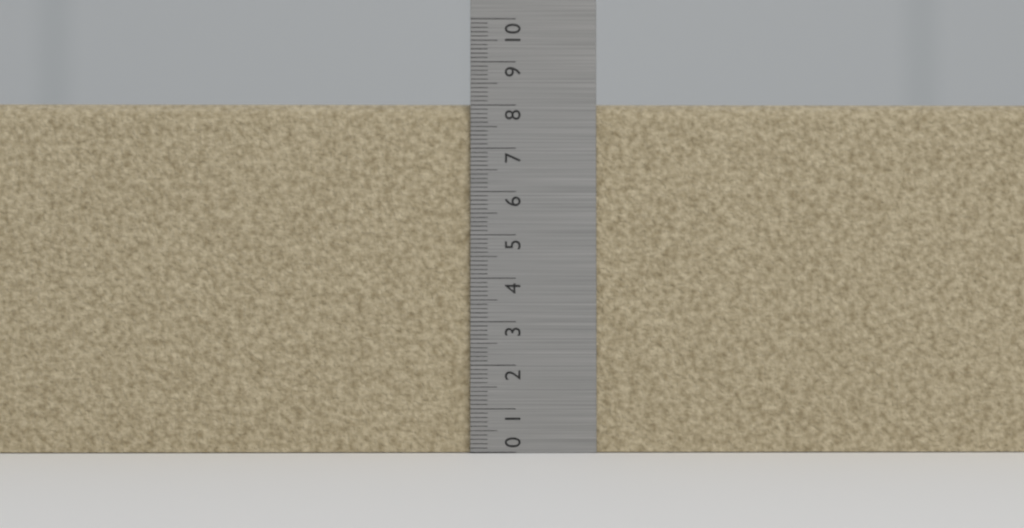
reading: 8.1 (no unit)
